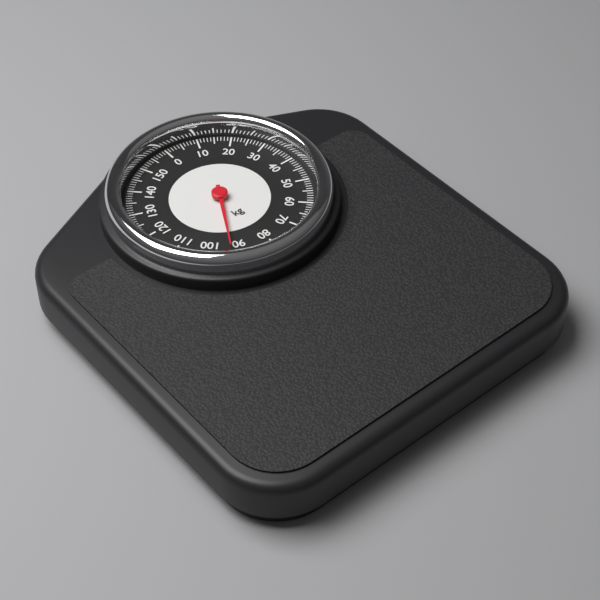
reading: 93 kg
